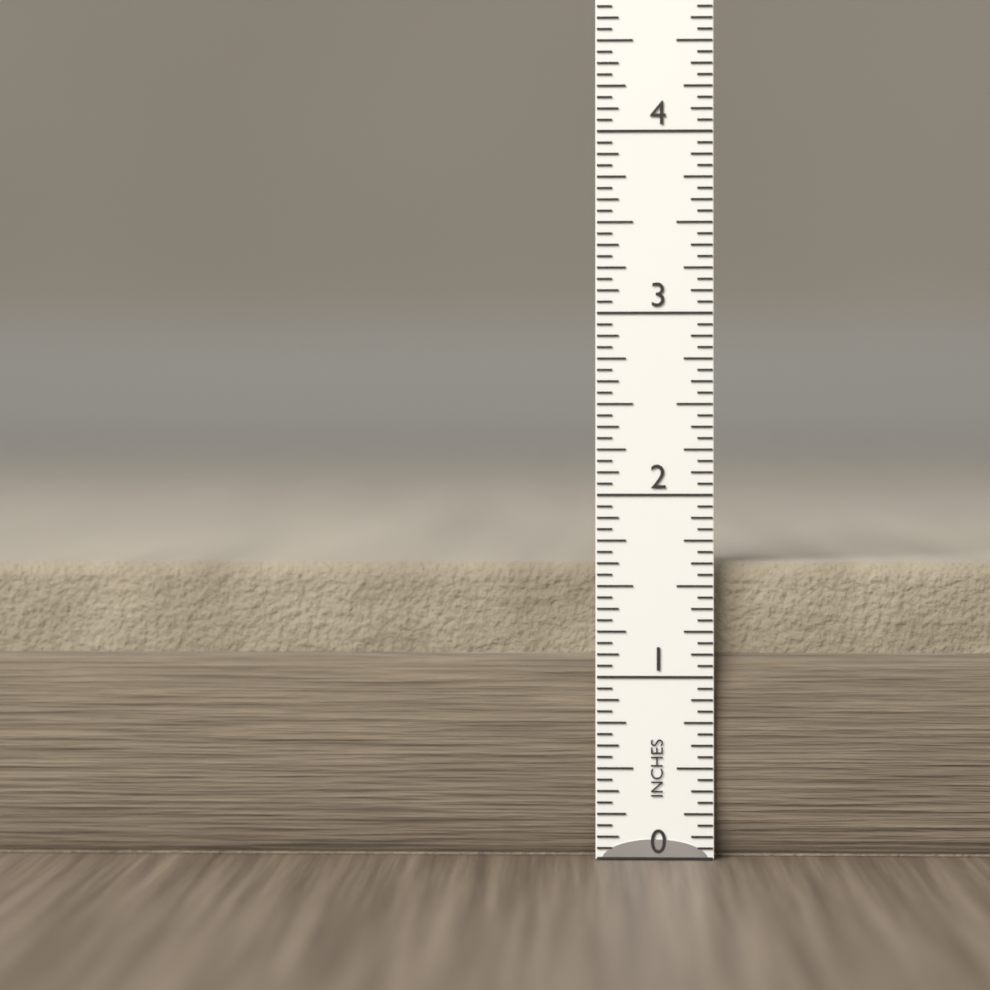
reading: 1.6250 in
